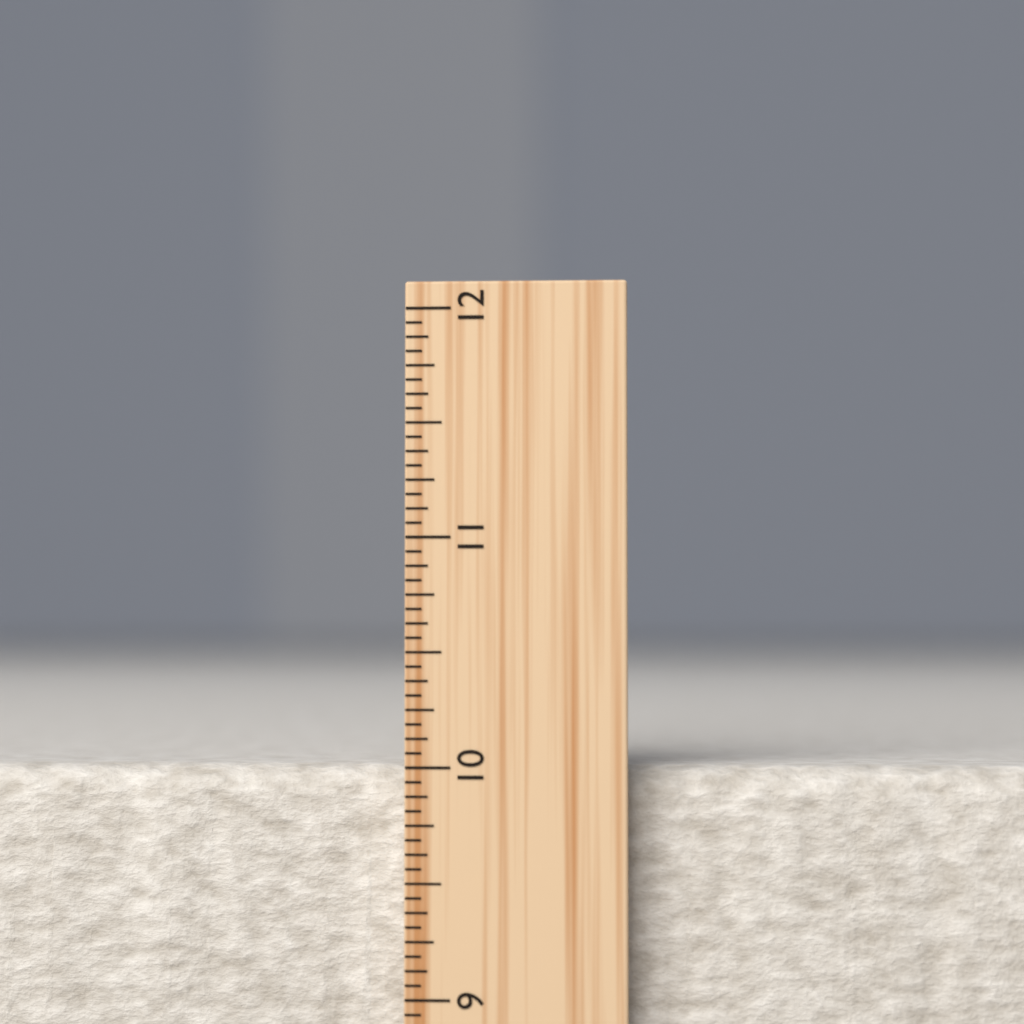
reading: 10.0000 inch
